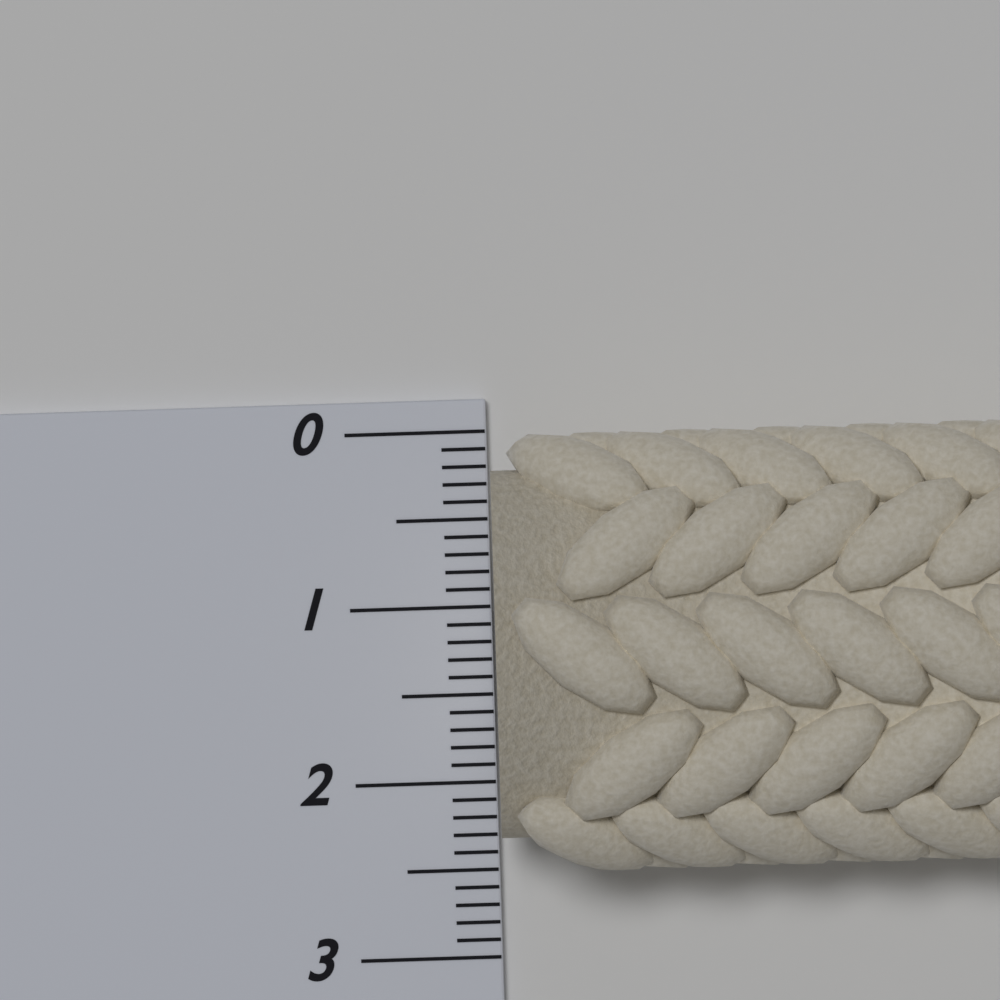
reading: 2.5 (no unit)
